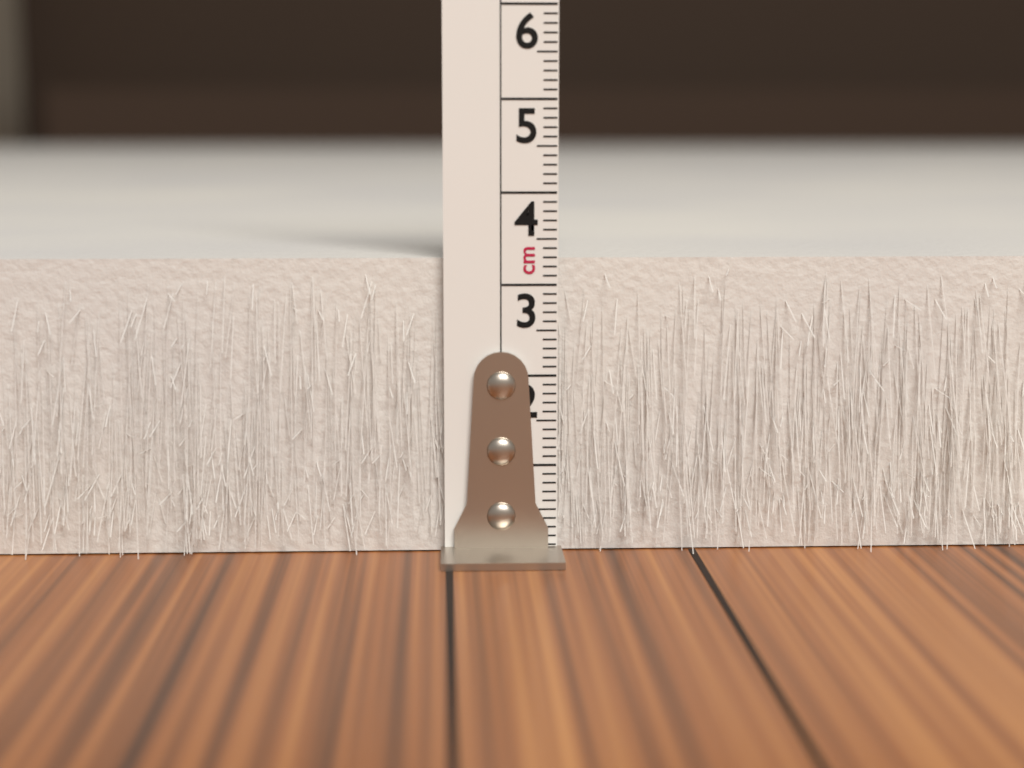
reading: 3.3 cm
